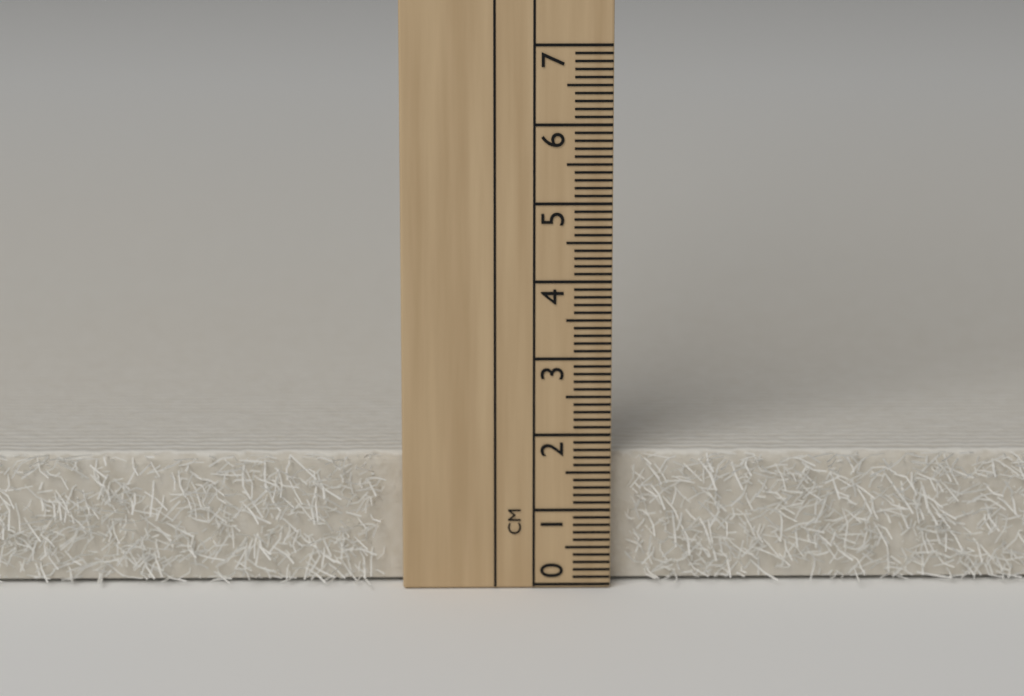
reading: 1.7 cm
